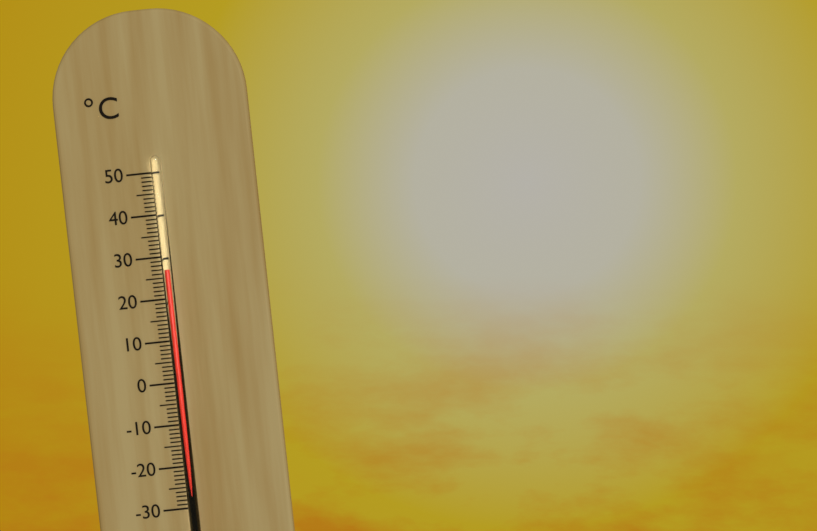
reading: 27 °C
